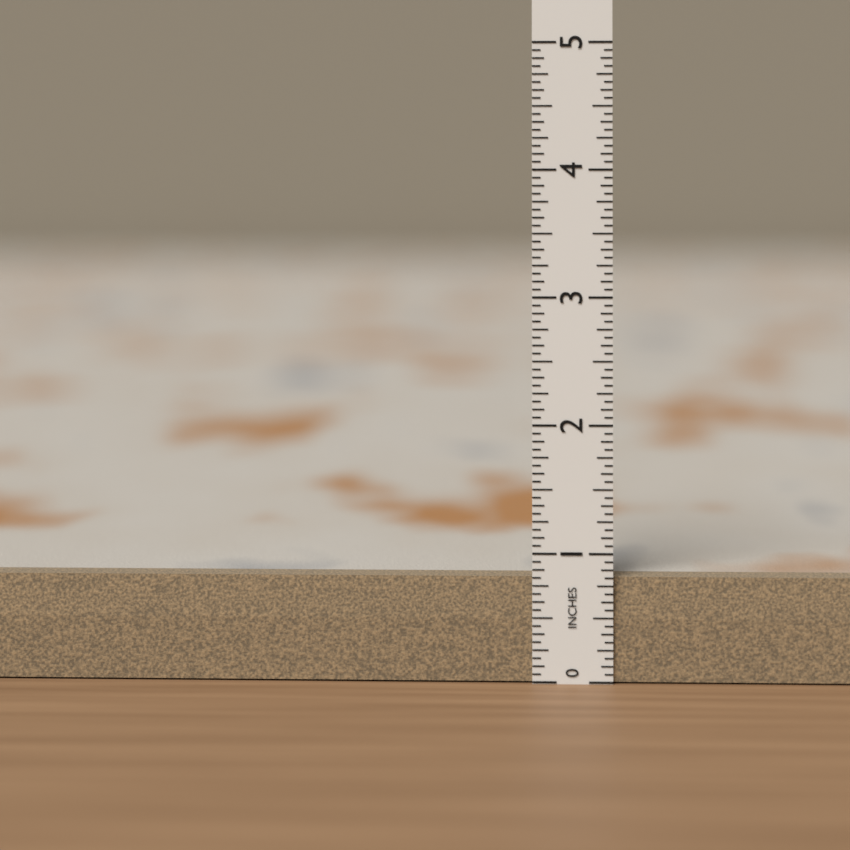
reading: 0.8125 in
